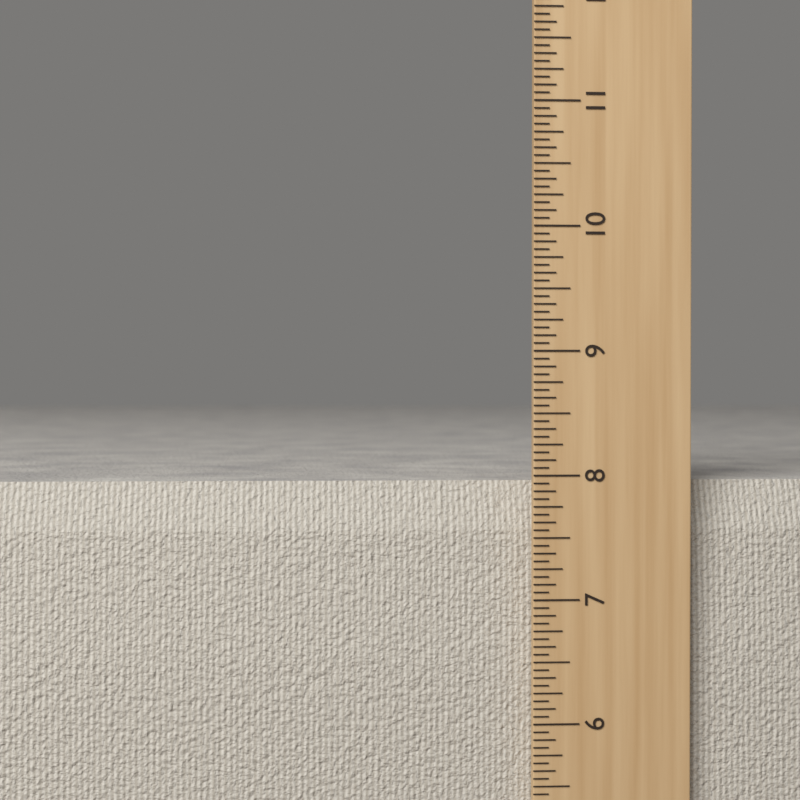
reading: 7.9375 in
